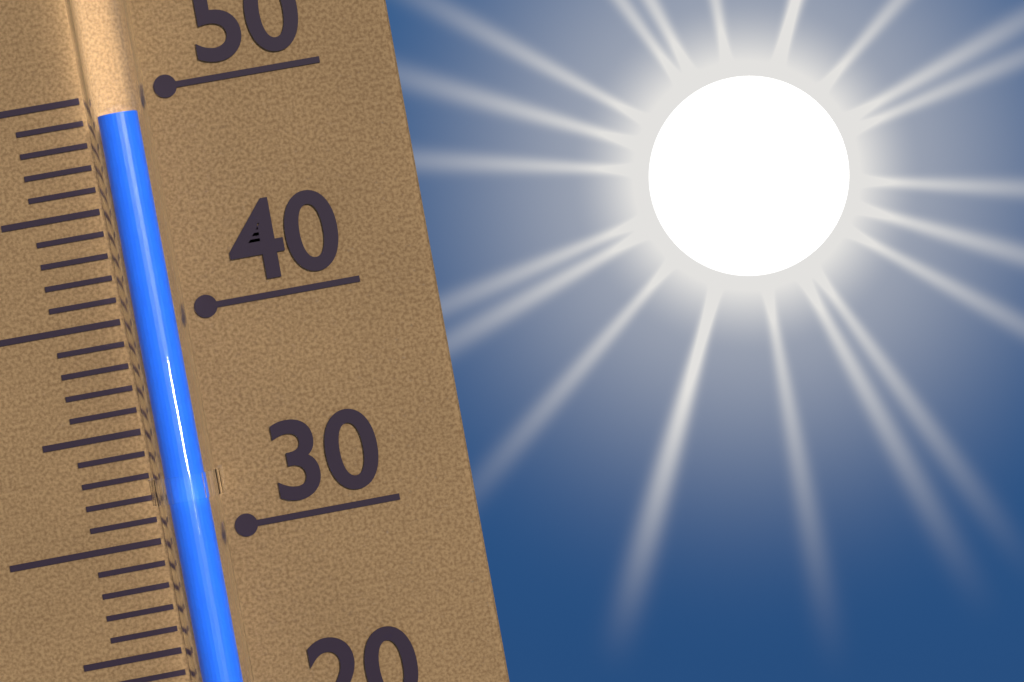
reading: 49 (no unit)
